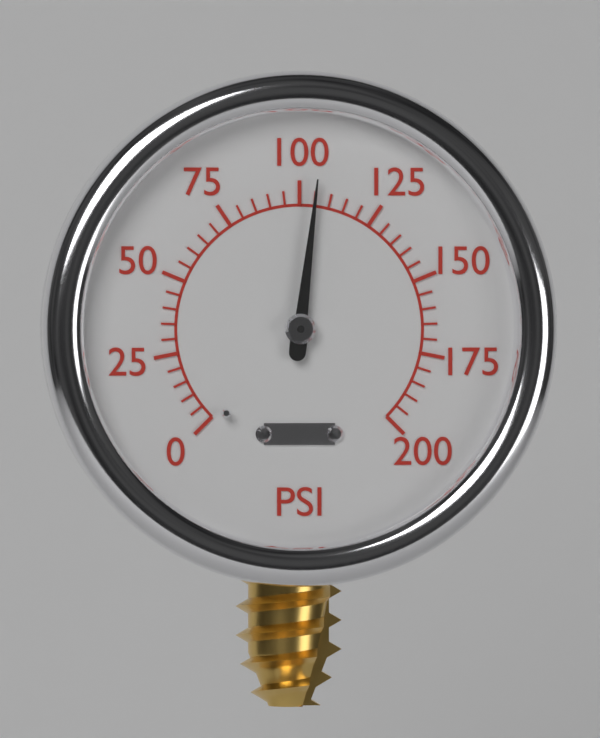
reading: 105 psi
